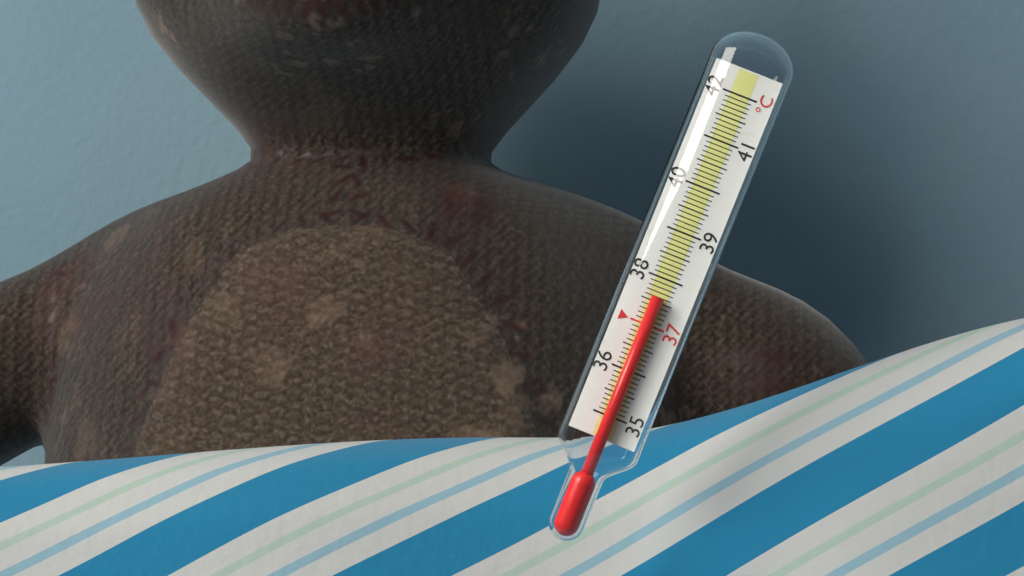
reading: 37.6 °C
